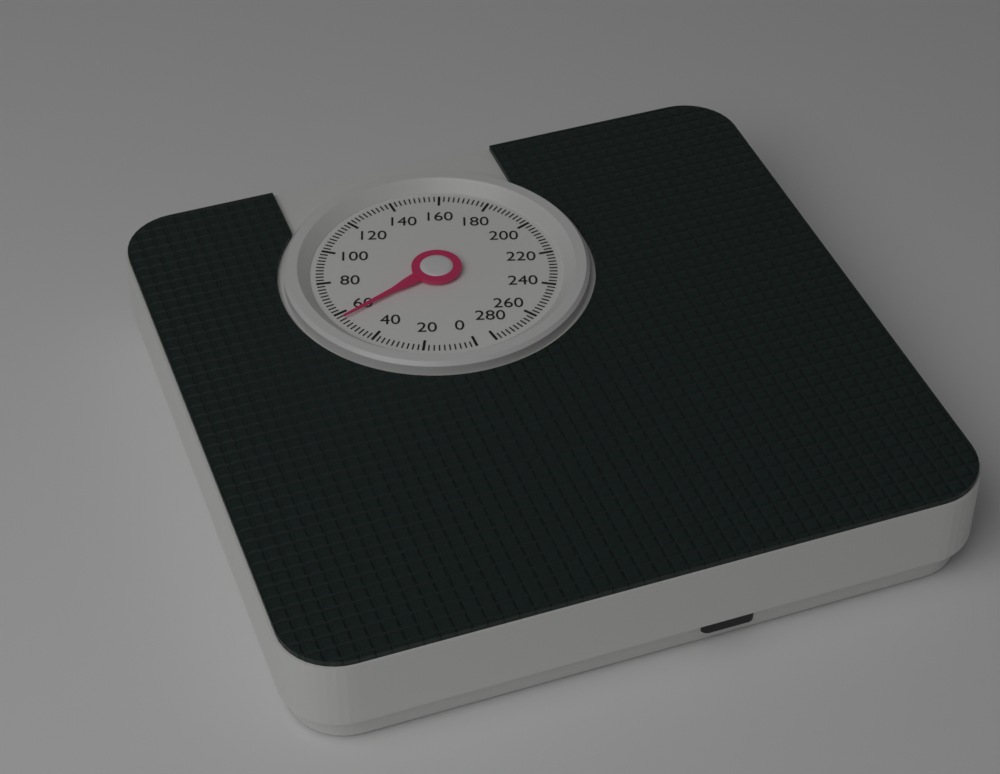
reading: 56 (no unit)
